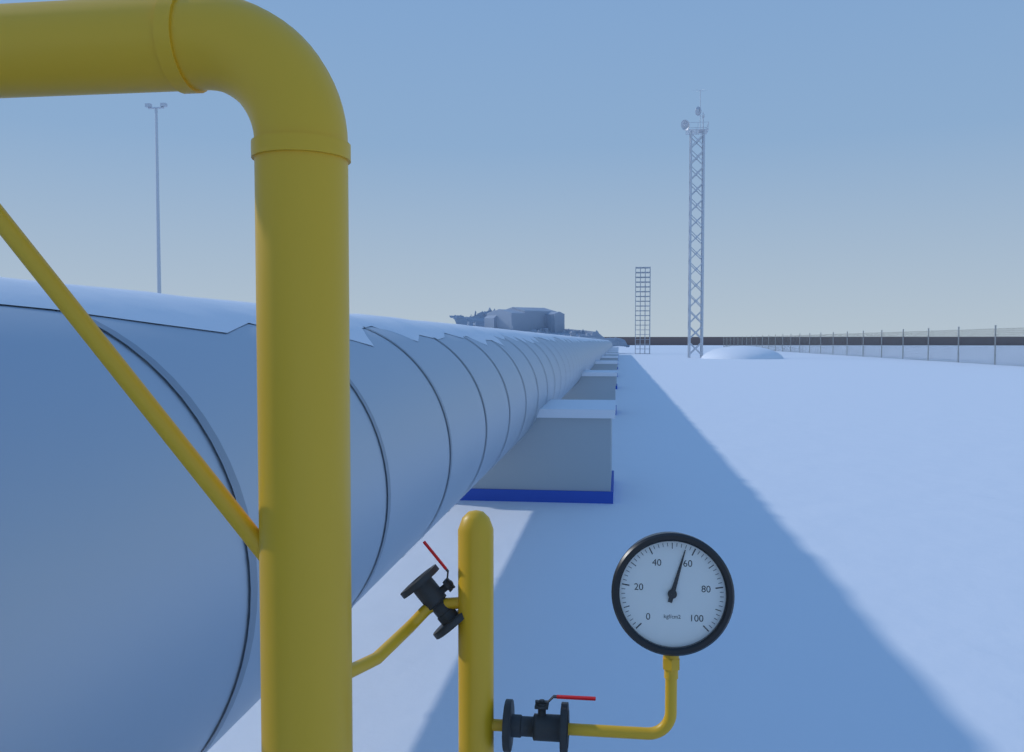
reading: 56 kgf/cm2
